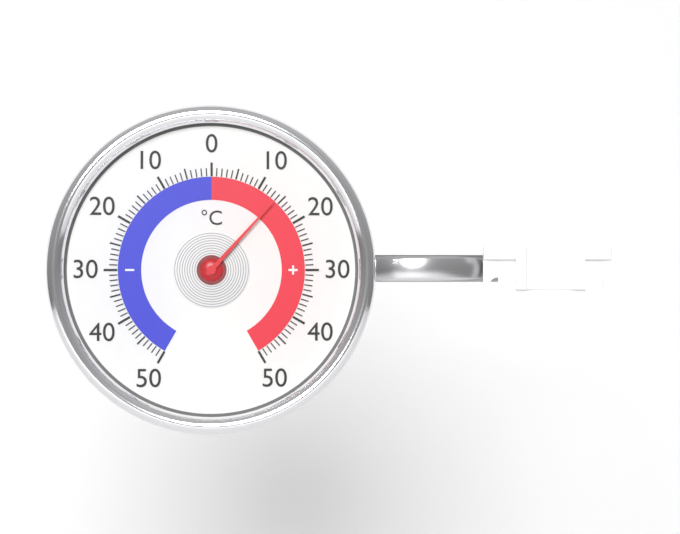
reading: 14 °C
